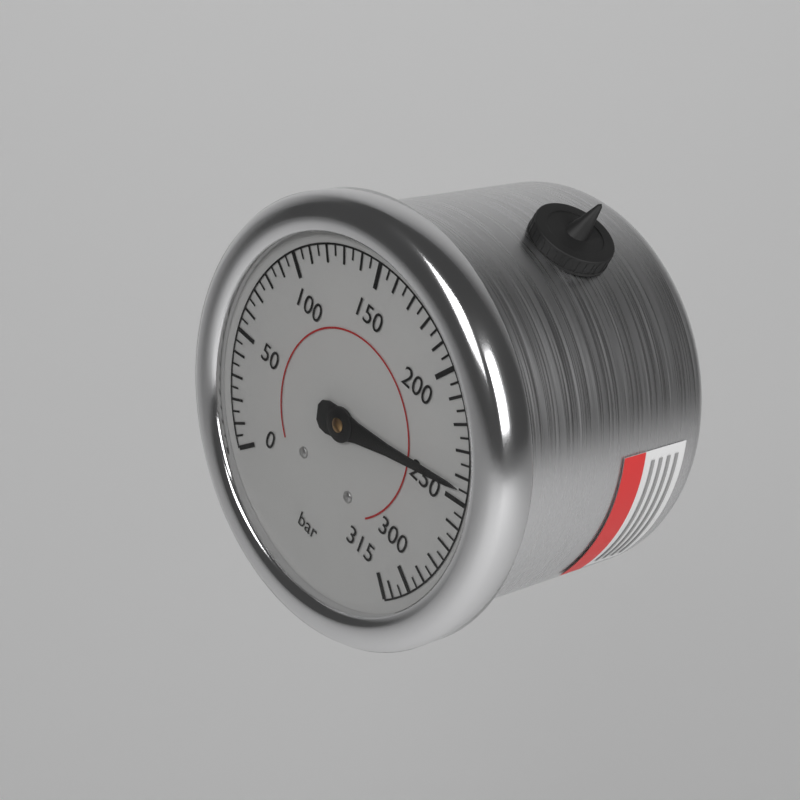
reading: 245 bar
